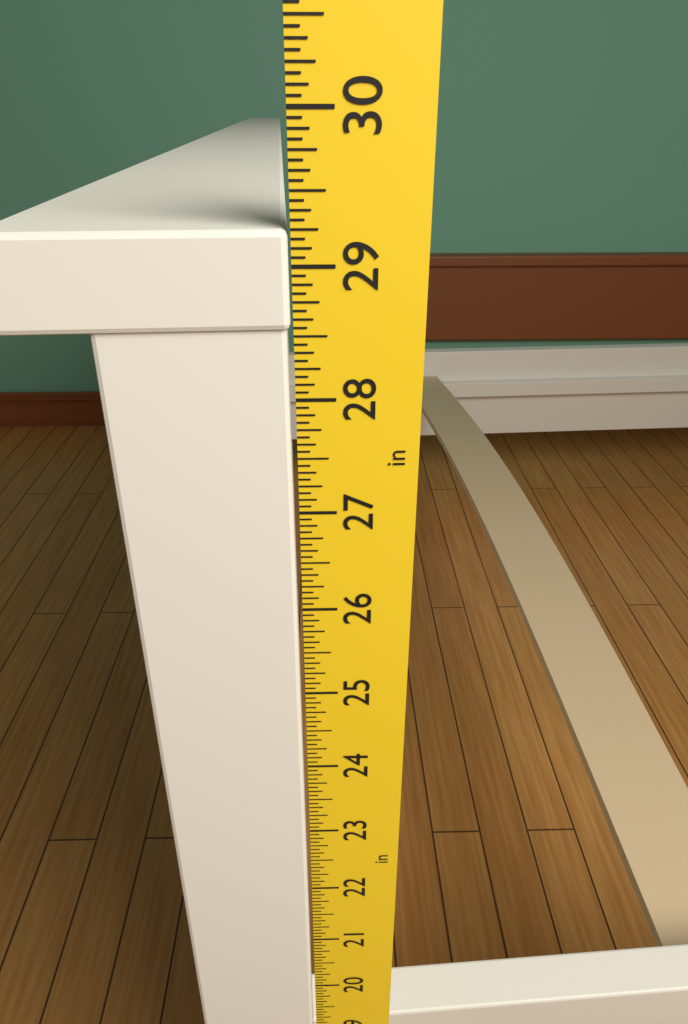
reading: 29.2500 in
